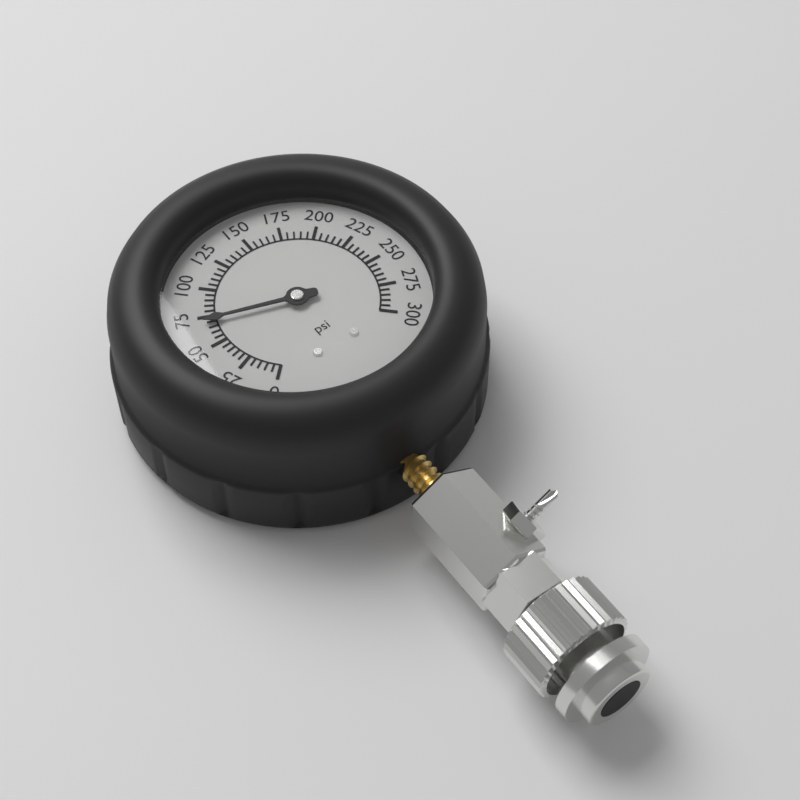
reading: 70 psi
